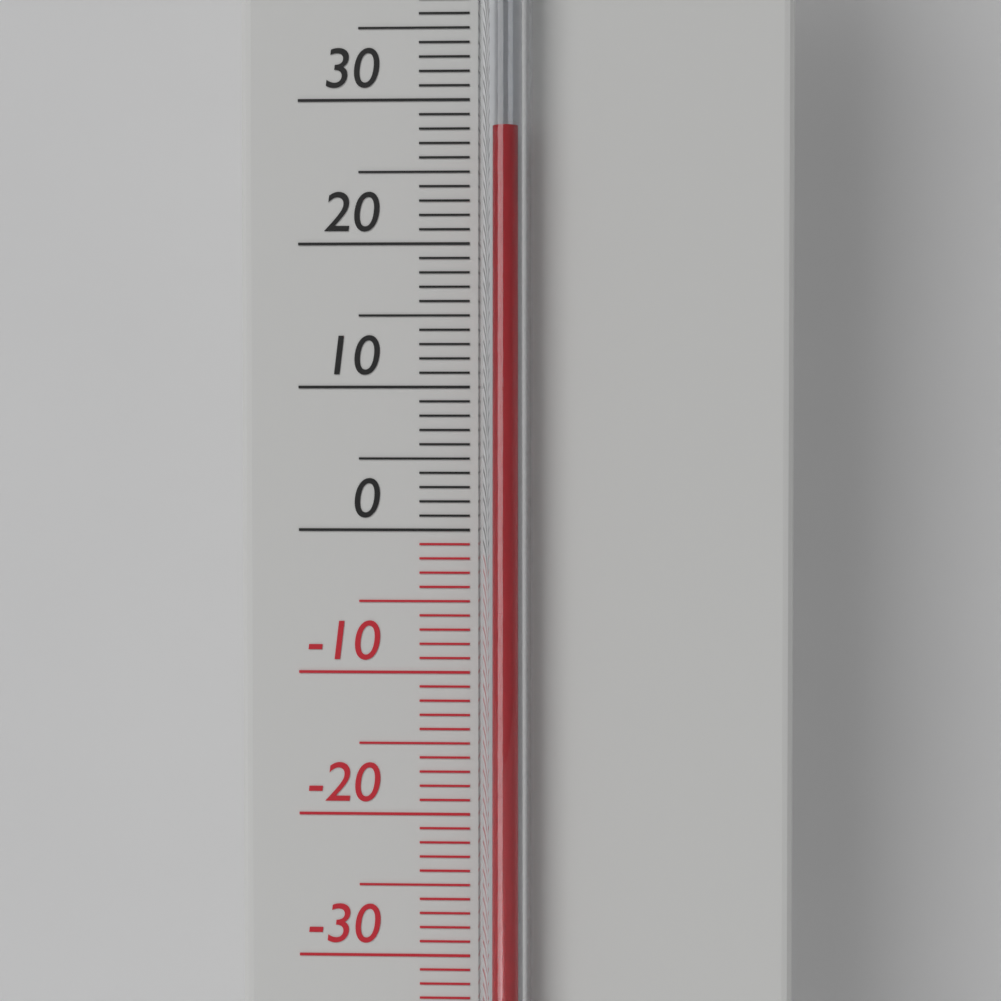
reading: 28 °C
